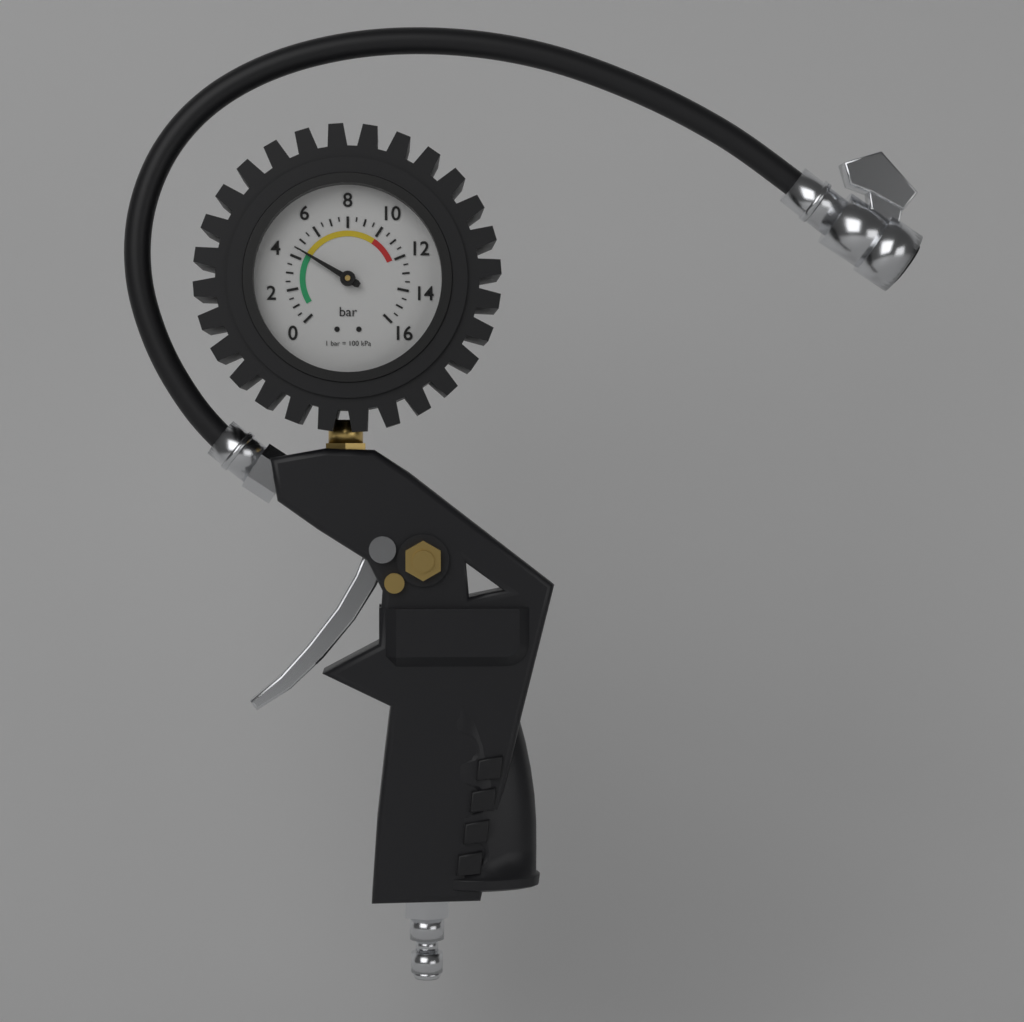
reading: 4.5 bar
